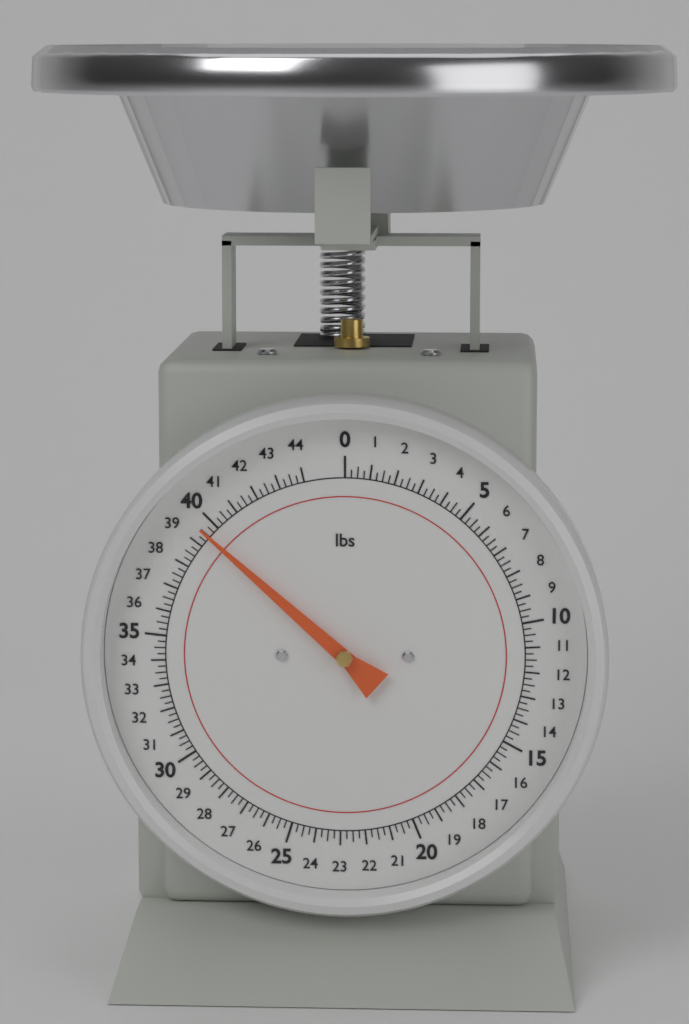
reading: 39.50 lbs
